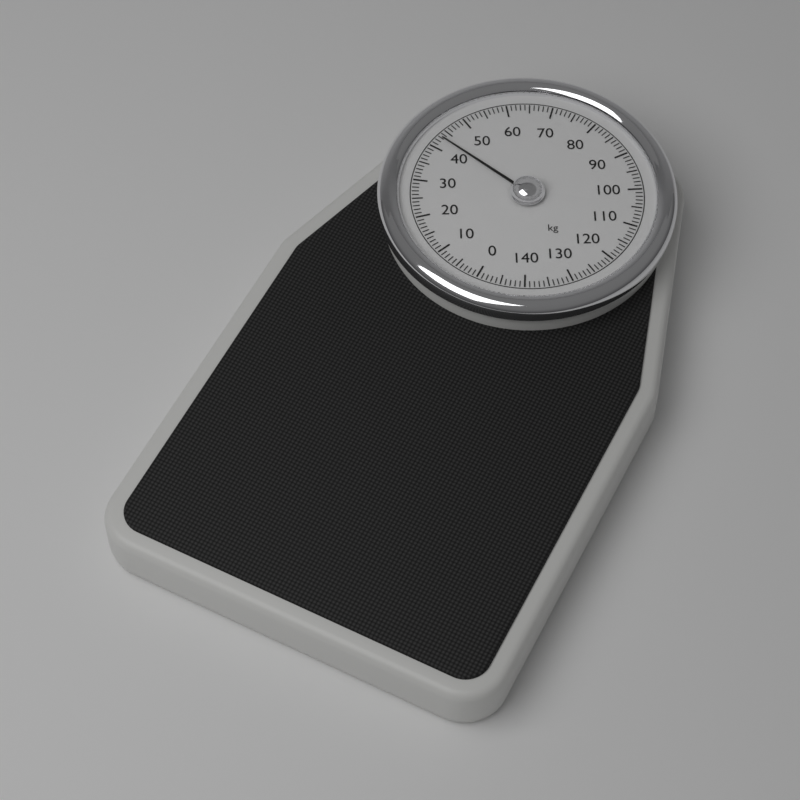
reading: 43 kg
